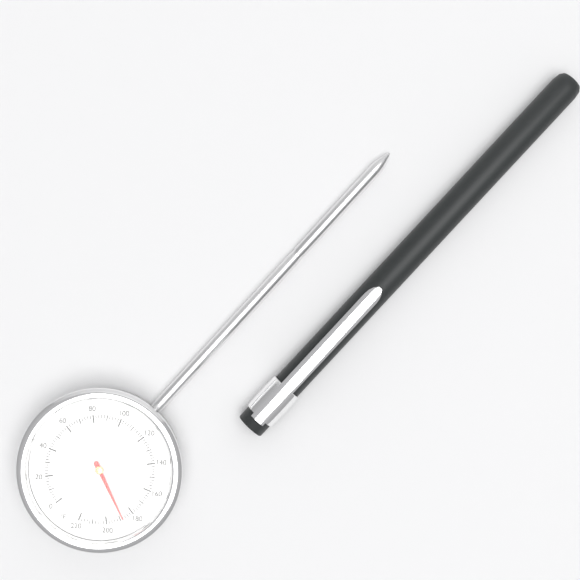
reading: 188 °F
